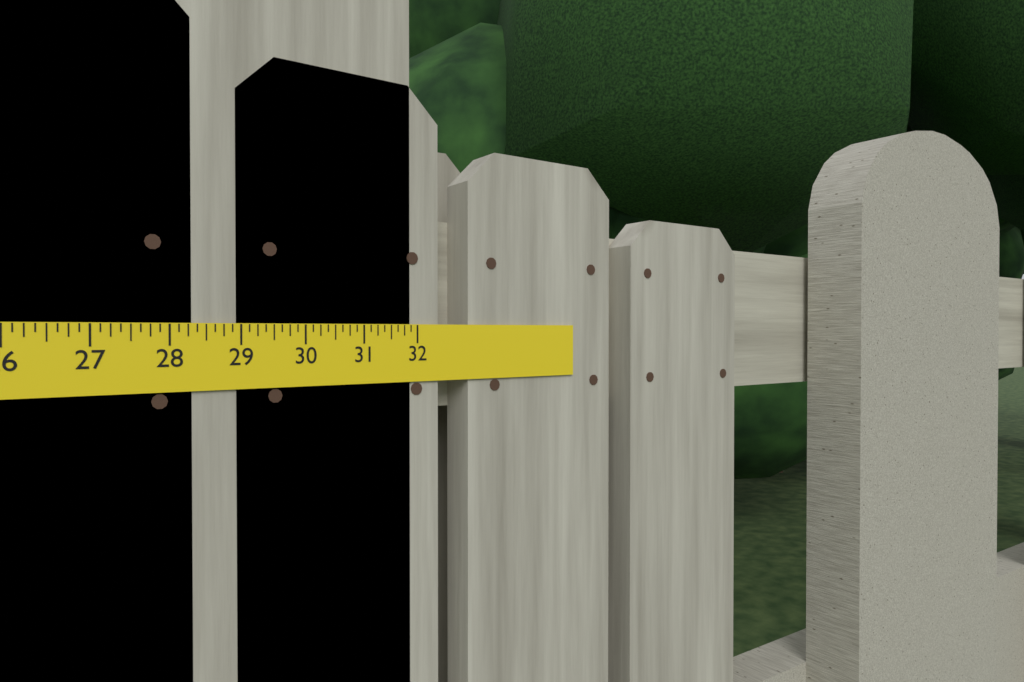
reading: 31.875 in
